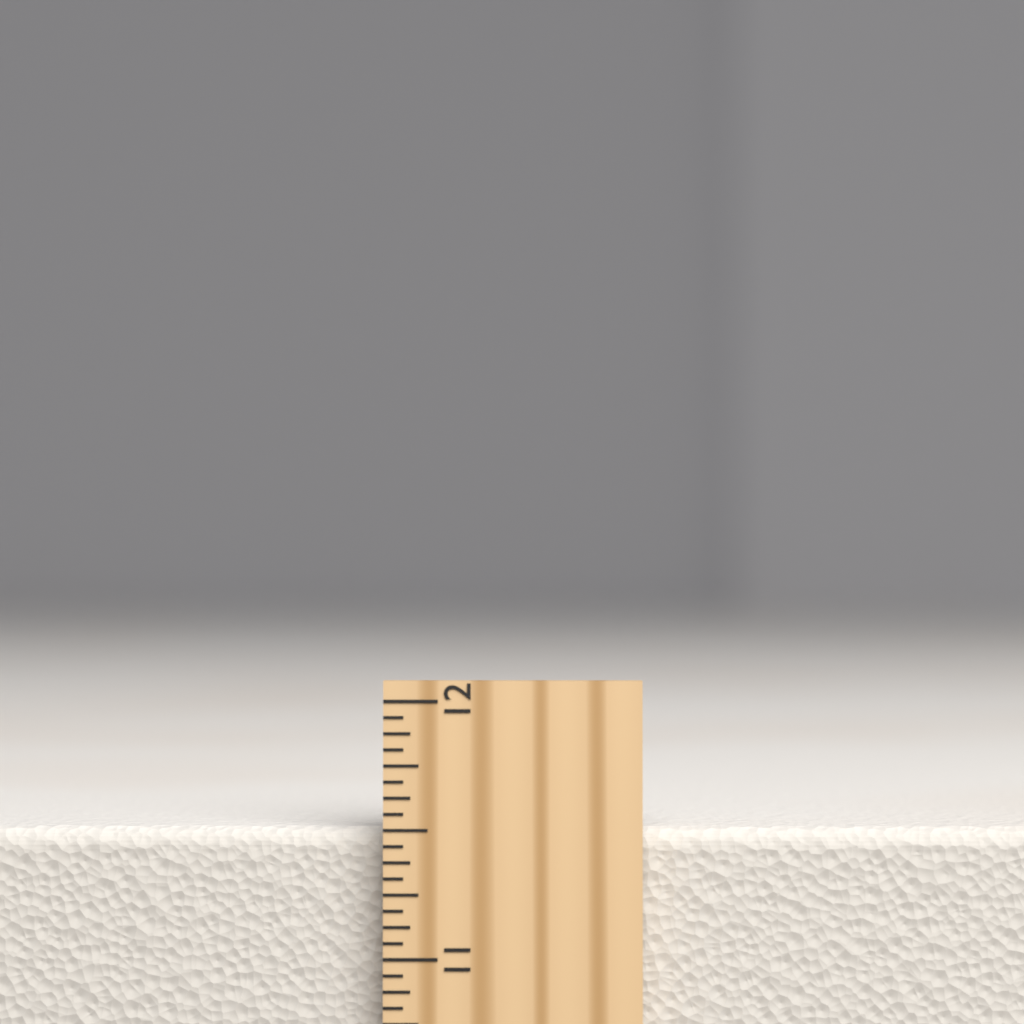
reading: 11.5000 inch
